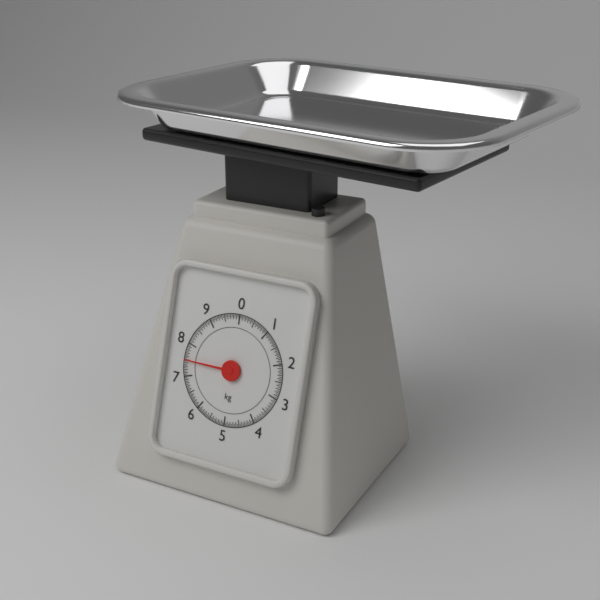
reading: 7.50 kg
